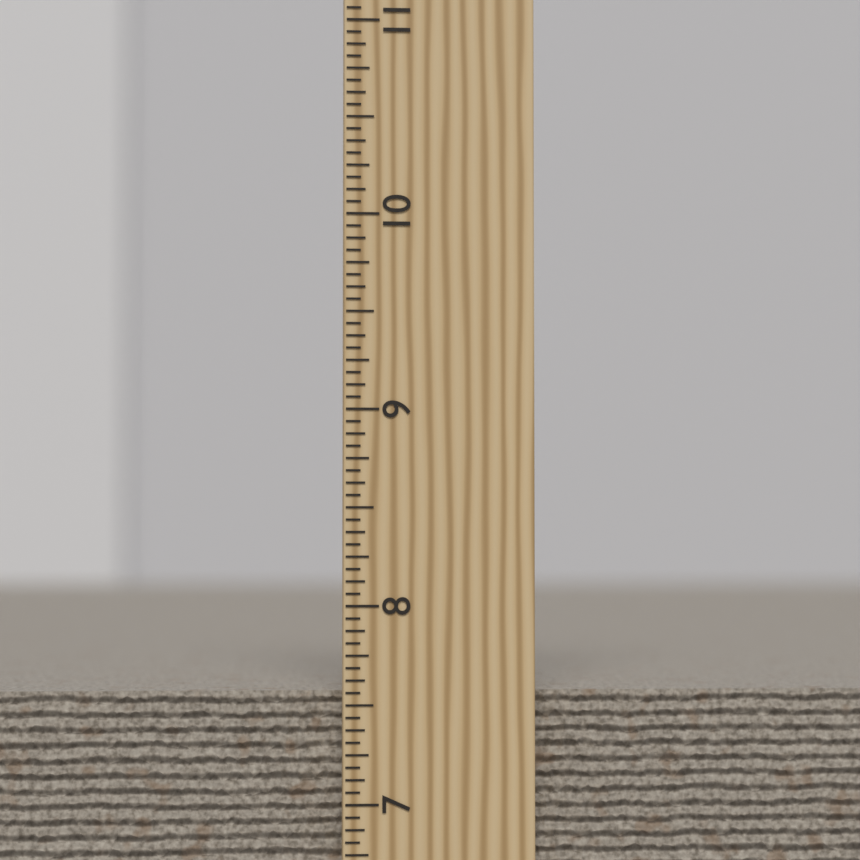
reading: 7.5625 inch
